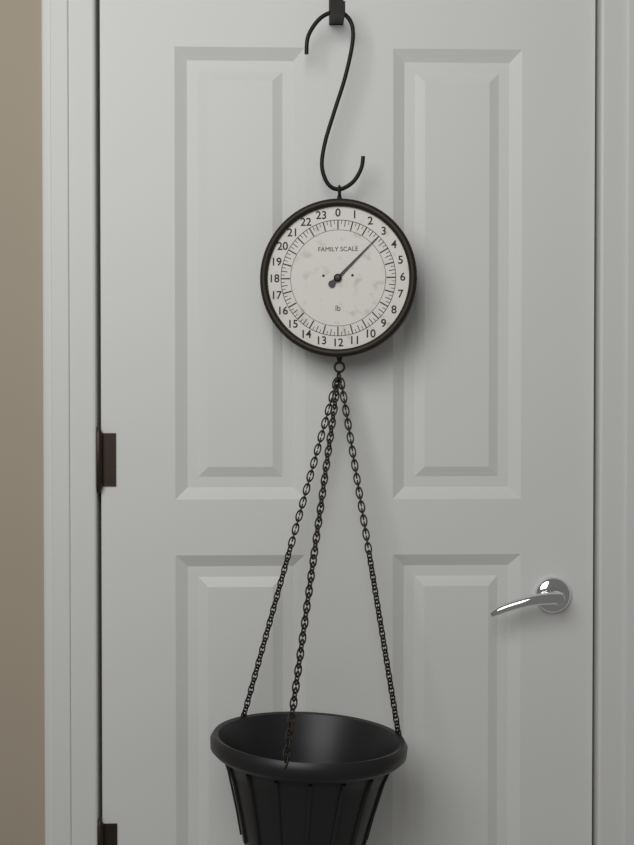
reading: 3.00 lb
